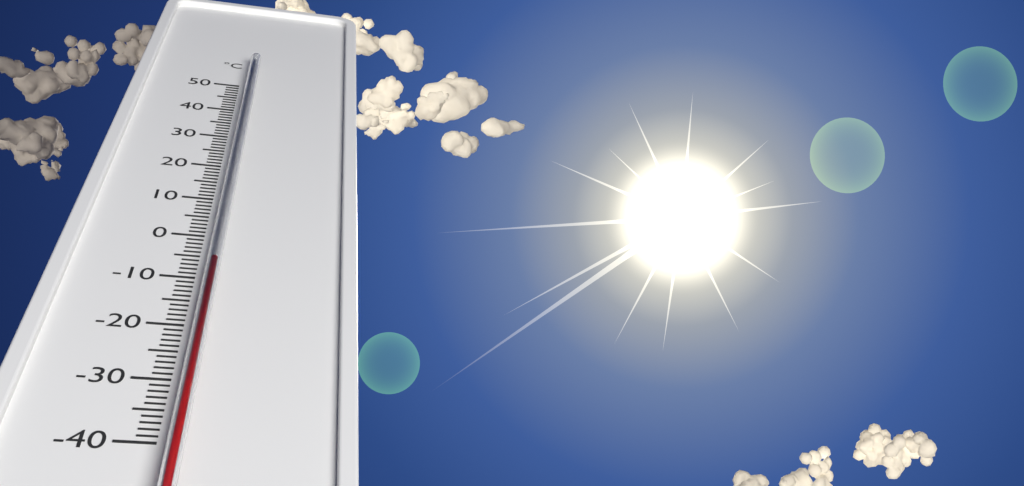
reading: -8 °C
